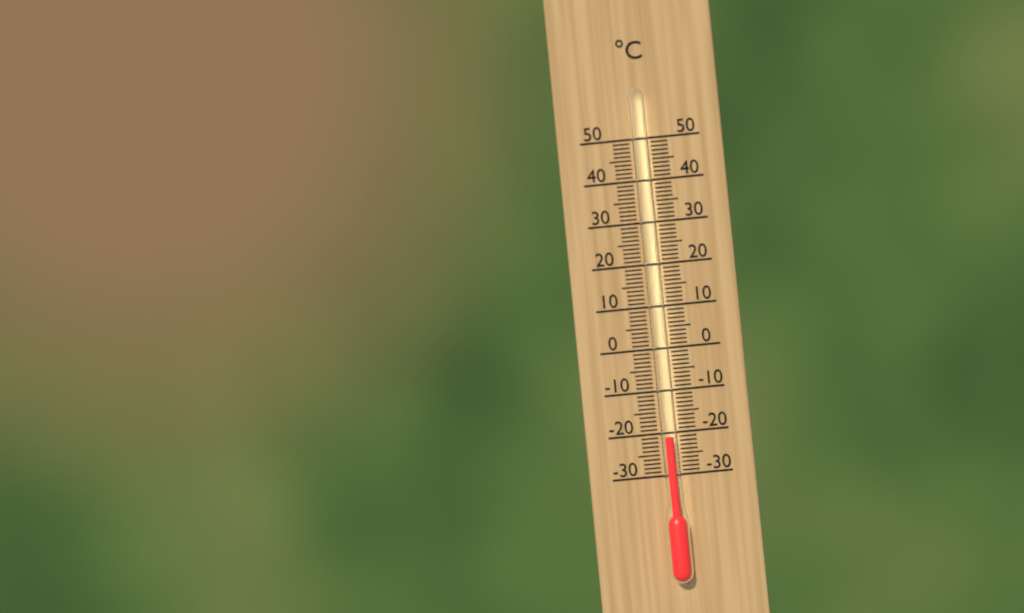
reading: -21 °C
